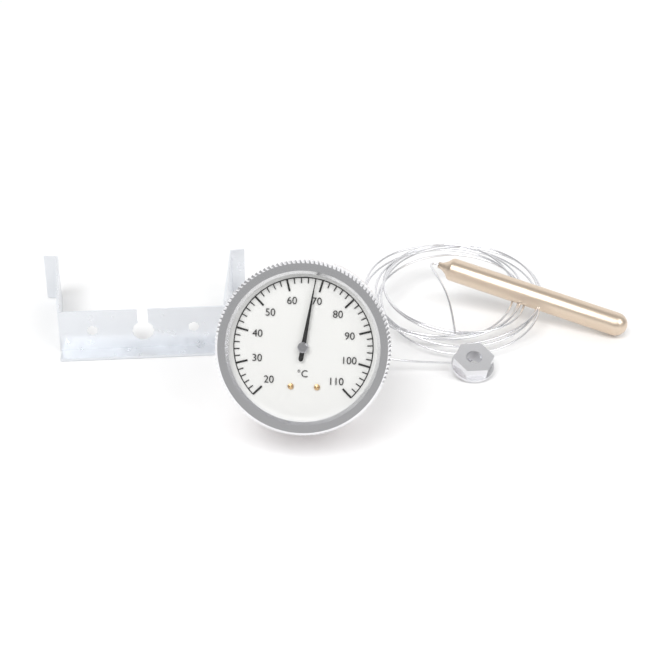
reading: 68 °C
